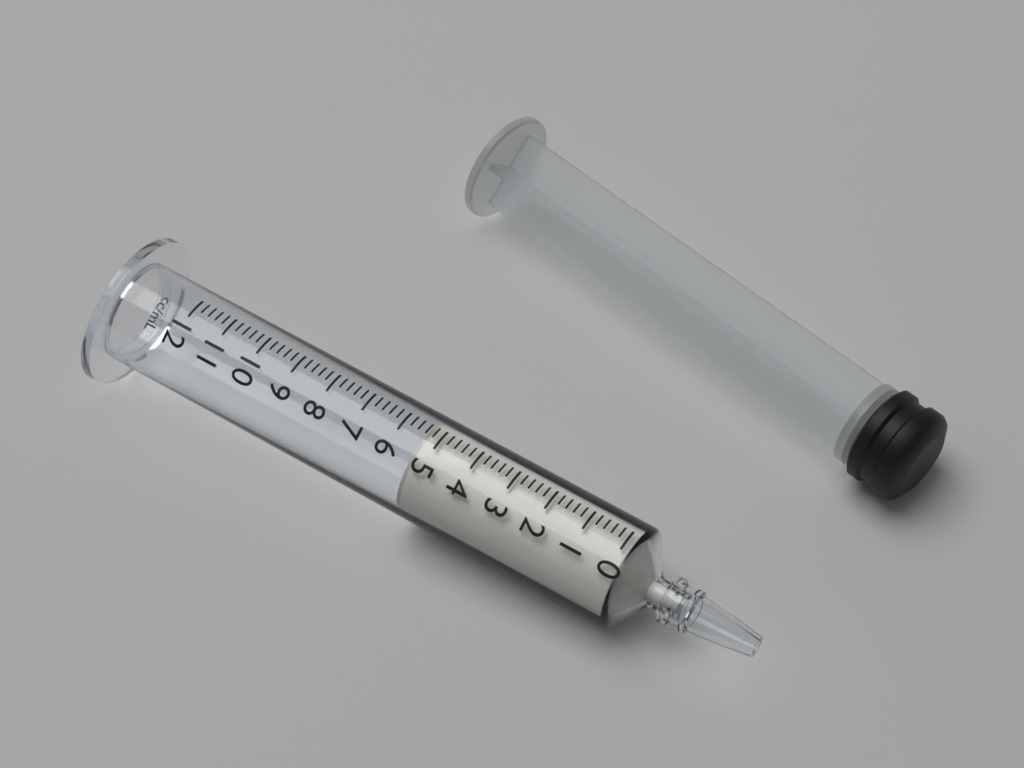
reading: 5.4 ml
